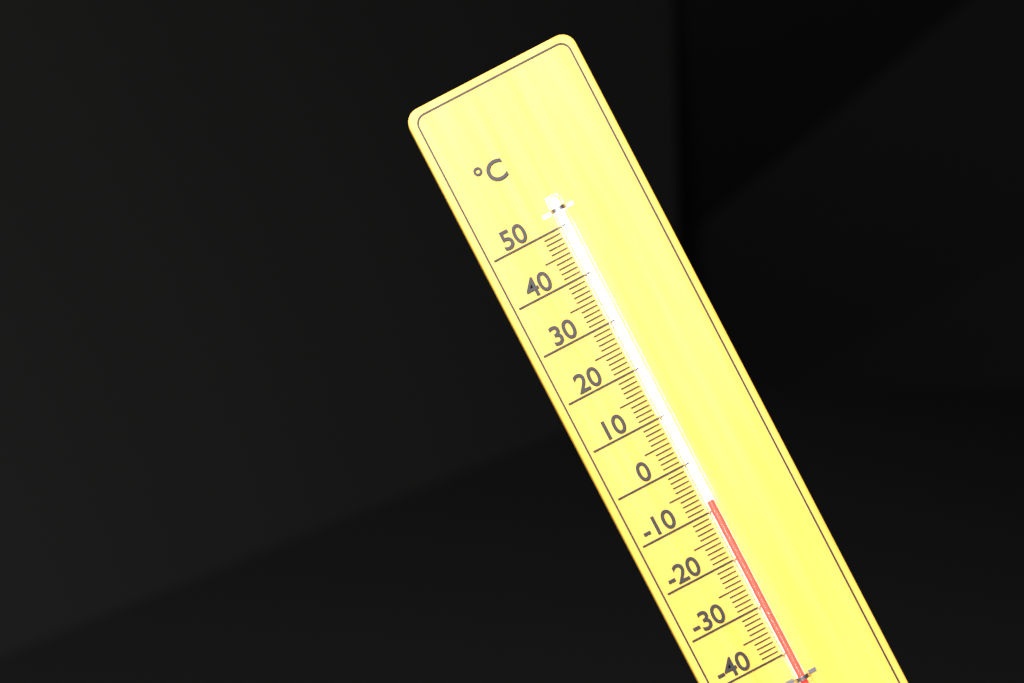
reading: -8 °C
